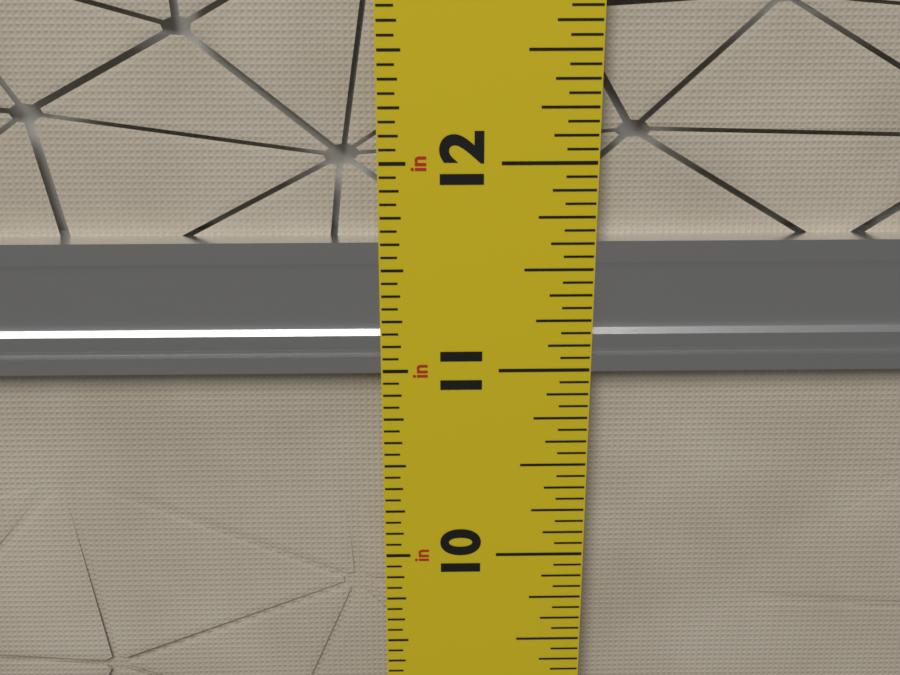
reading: 11.6250 in
